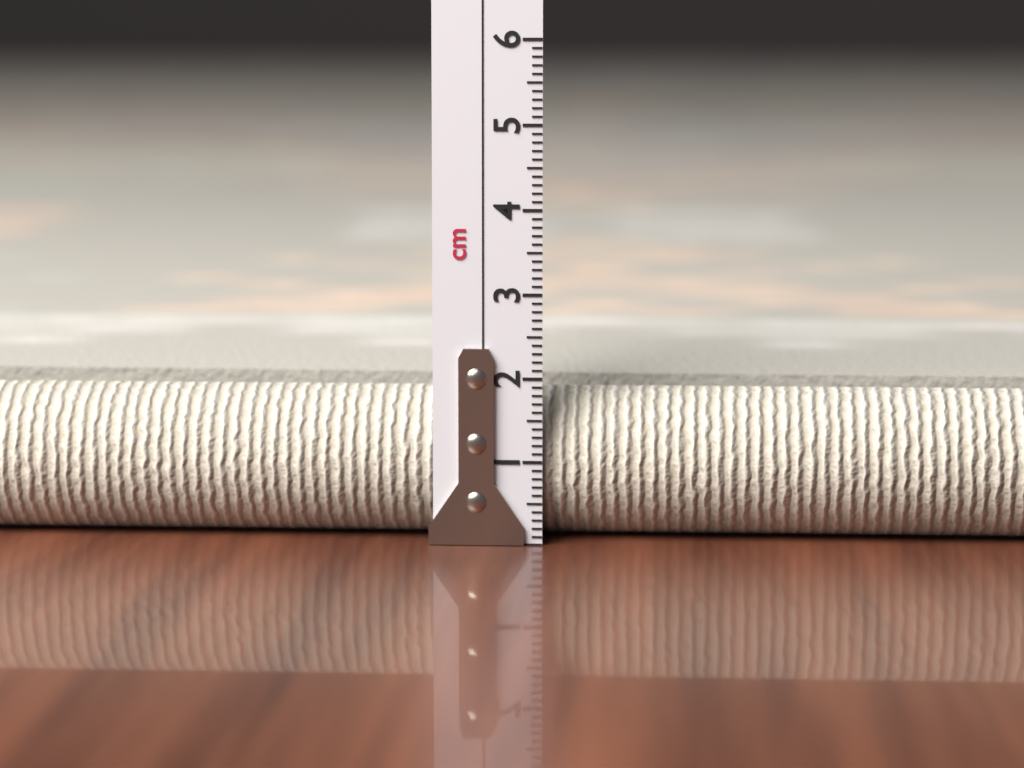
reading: 1.8 cm
